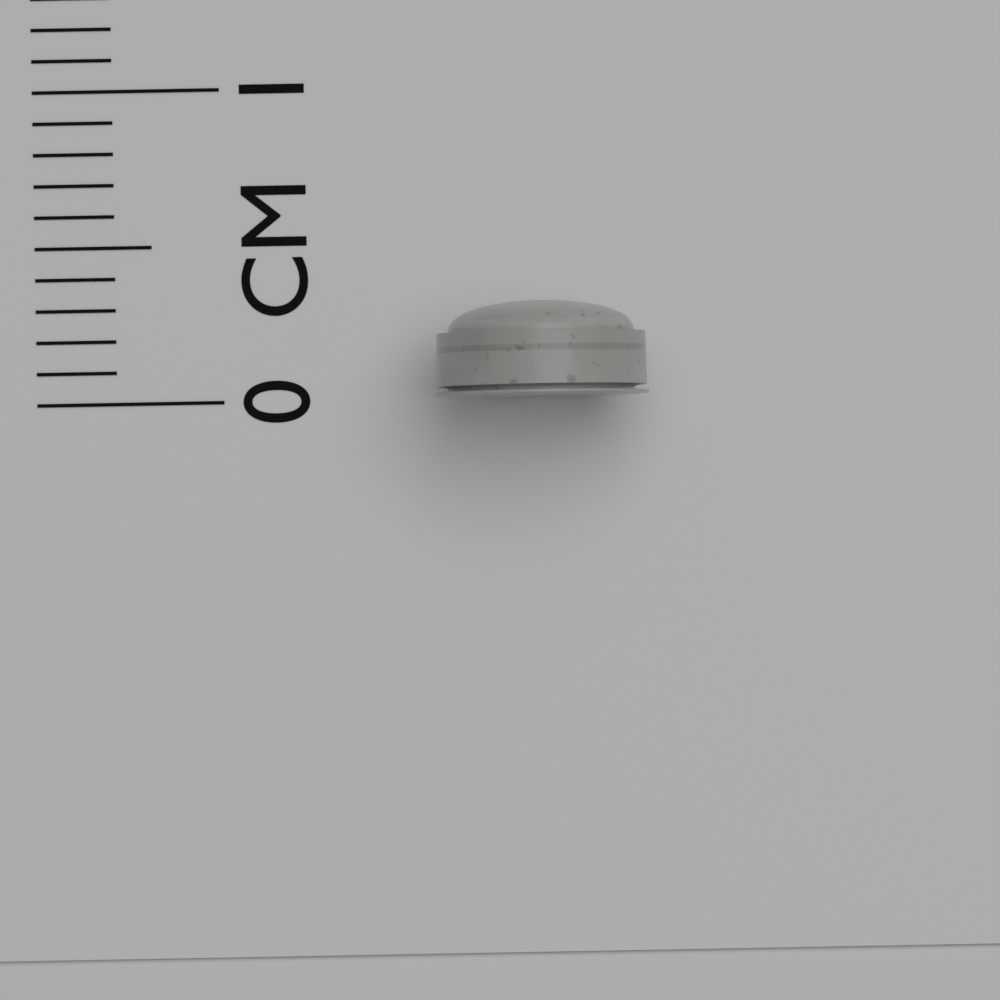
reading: 0.3 cm
